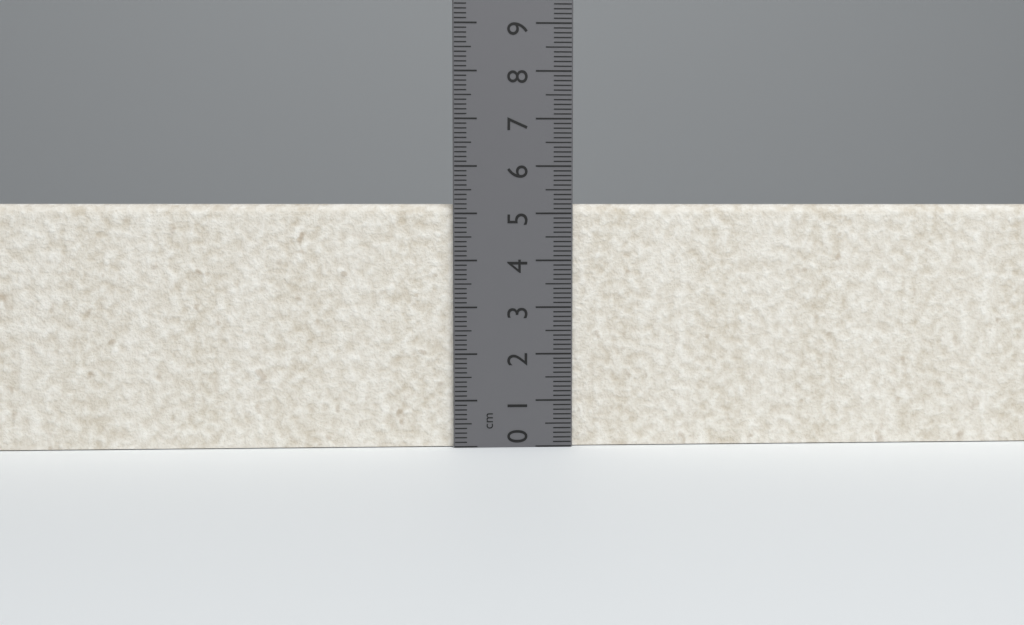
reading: 5.2 cm
